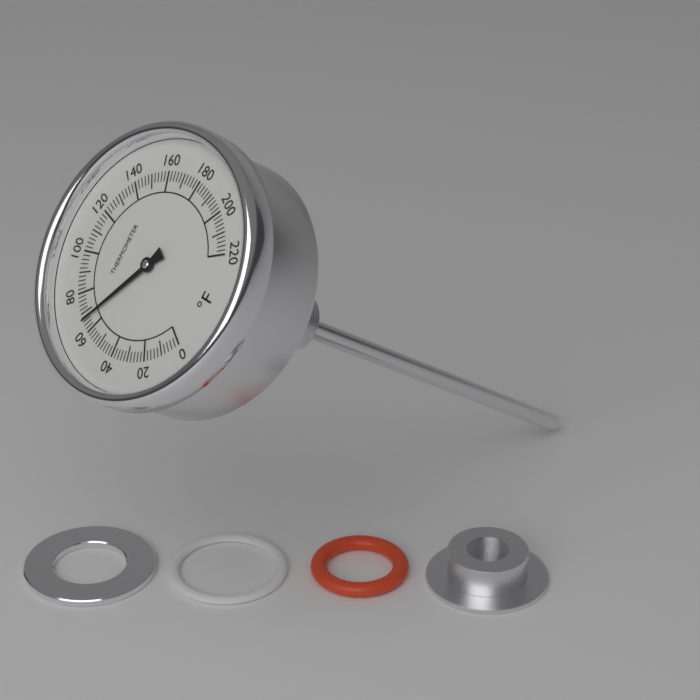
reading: 66 °F
